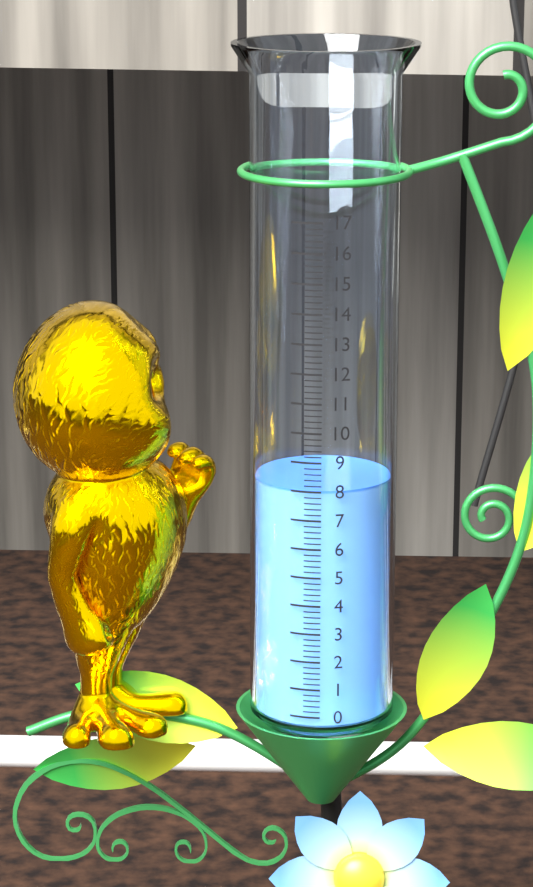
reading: 8.0 (no unit)
